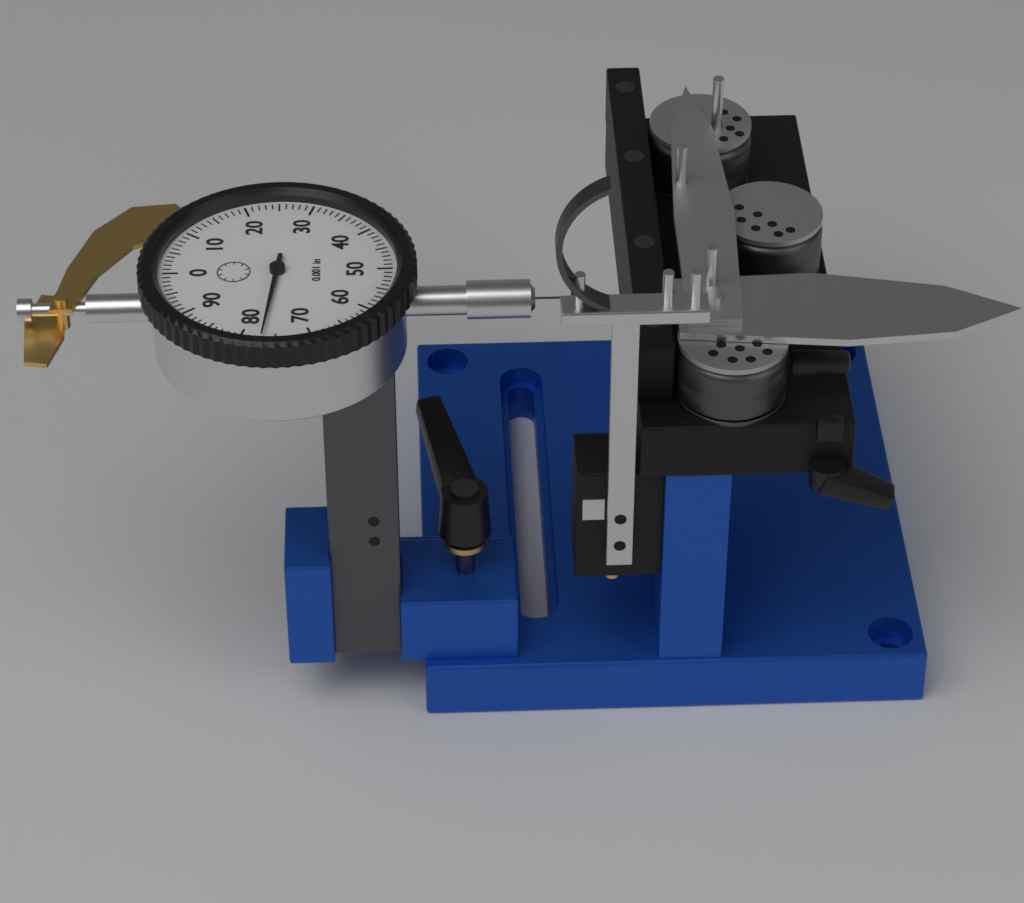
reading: 0.077 in
